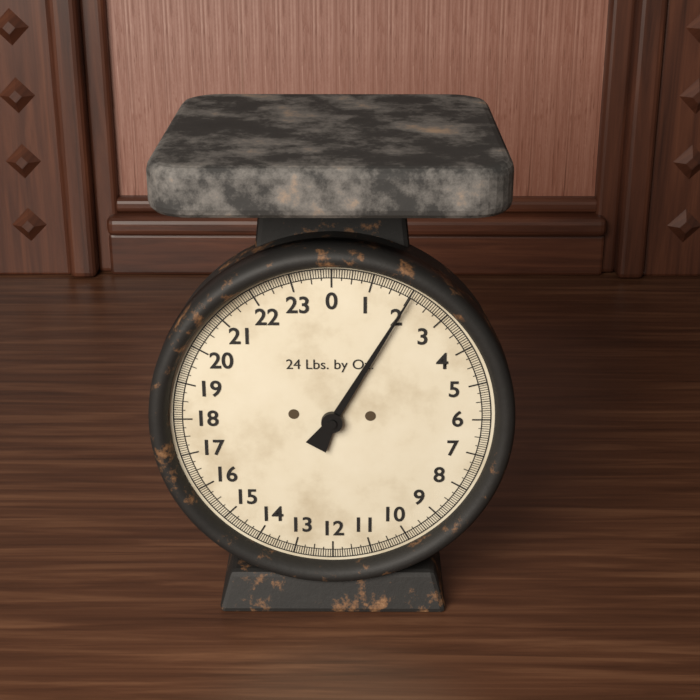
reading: 2.0000 lb
